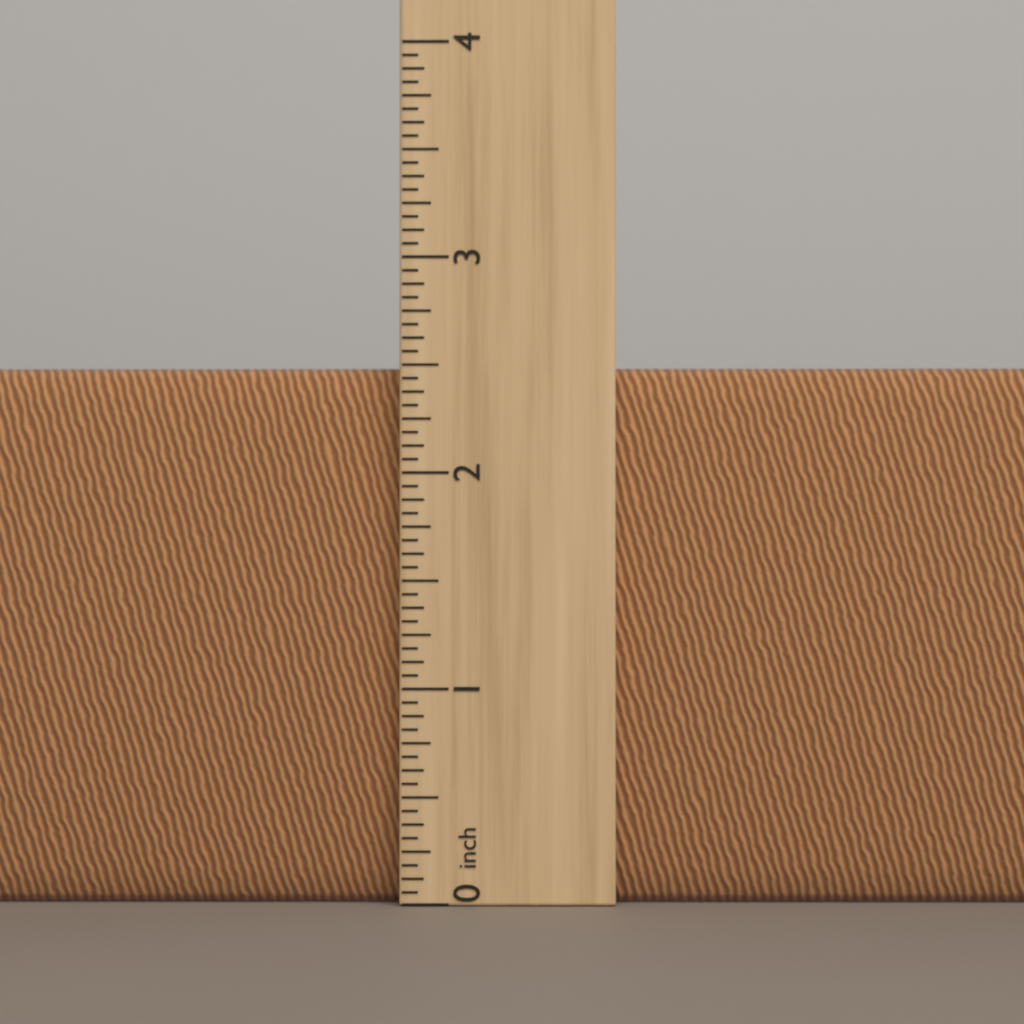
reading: 2.5000 inch
